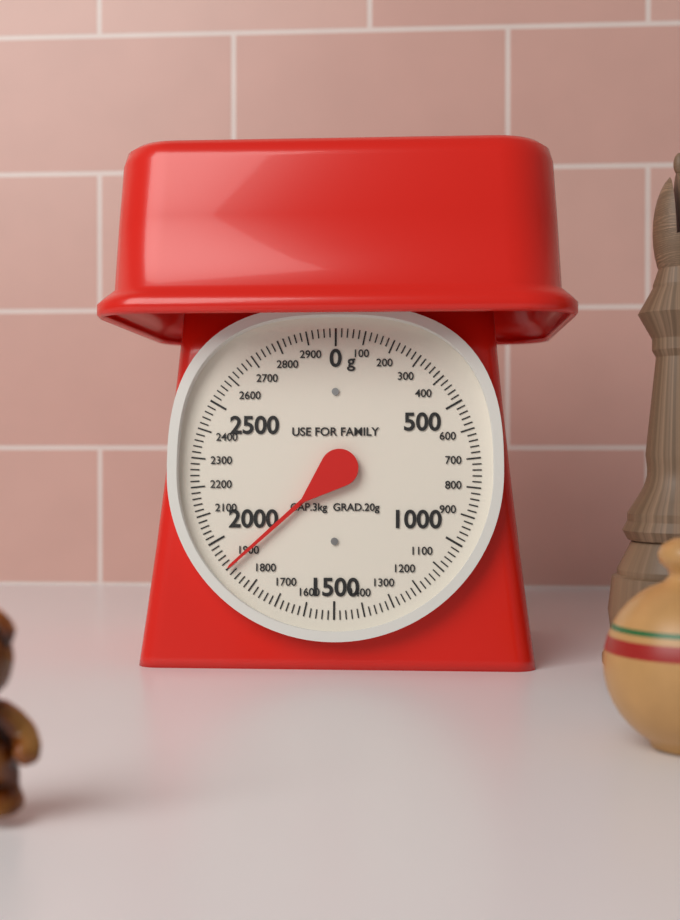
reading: 1900 g
